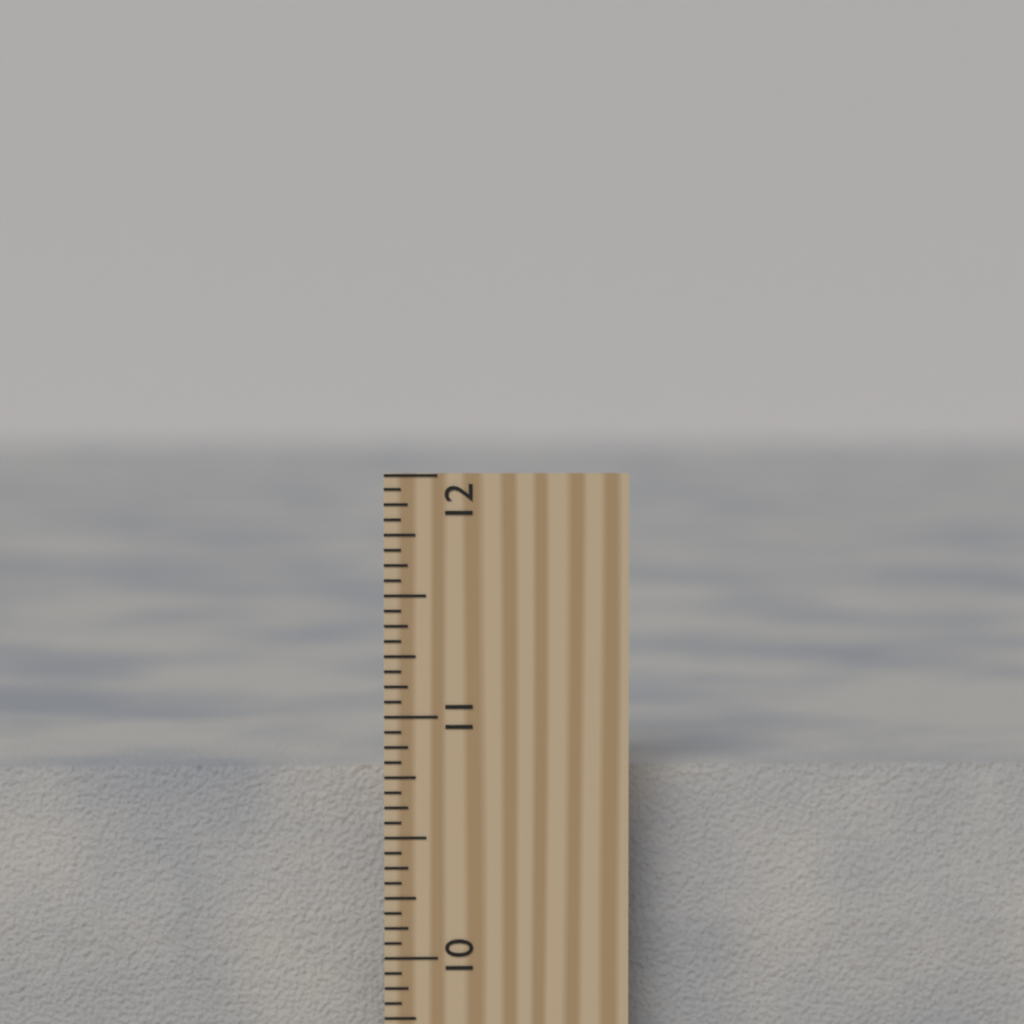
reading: 10.7500 inch
